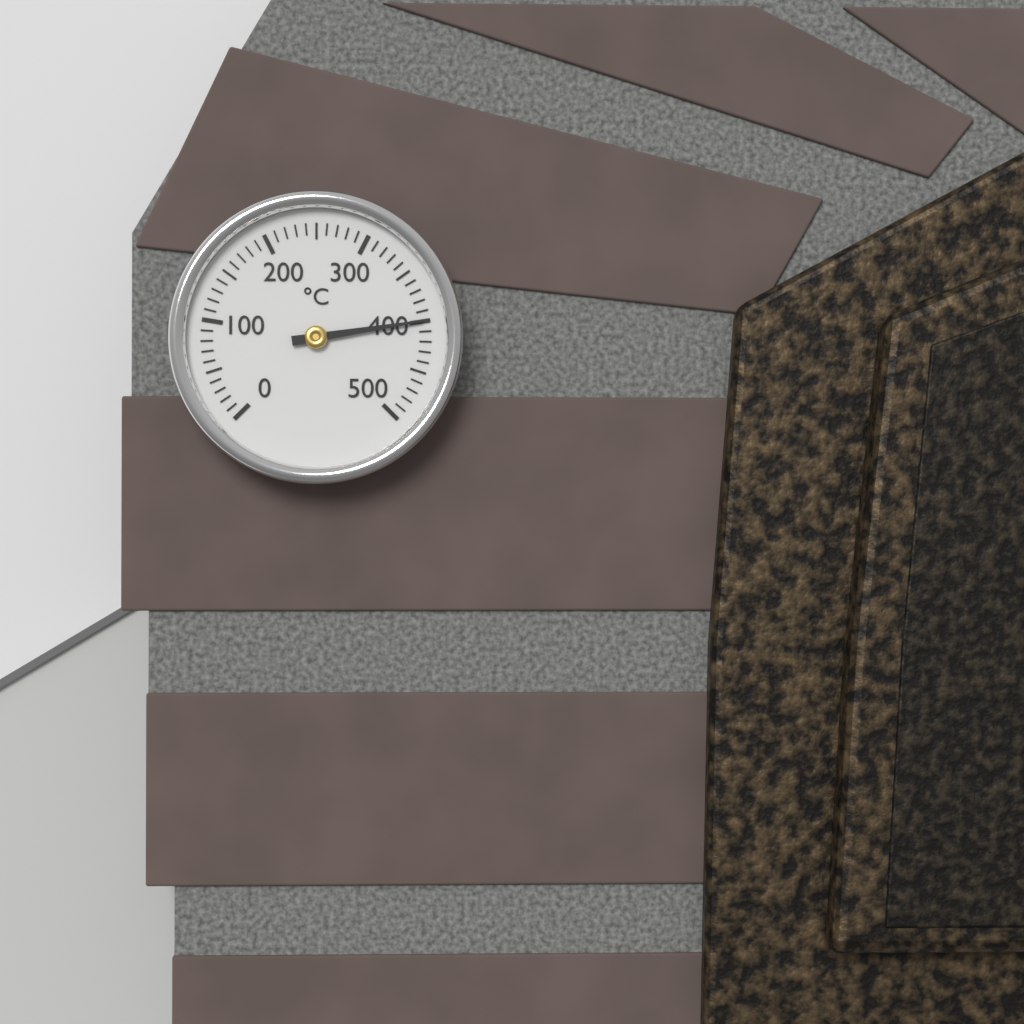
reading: 400 °C
